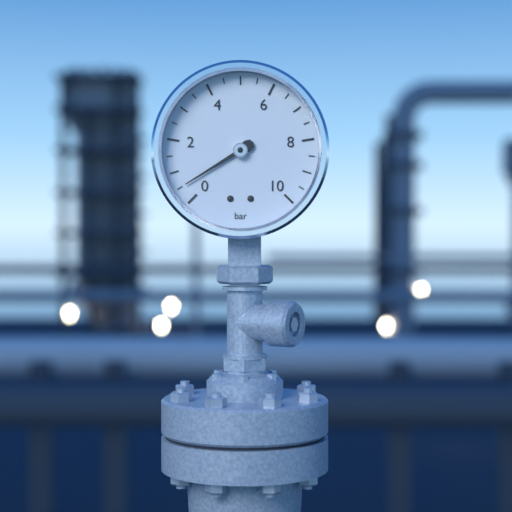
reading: 0.5 bar
